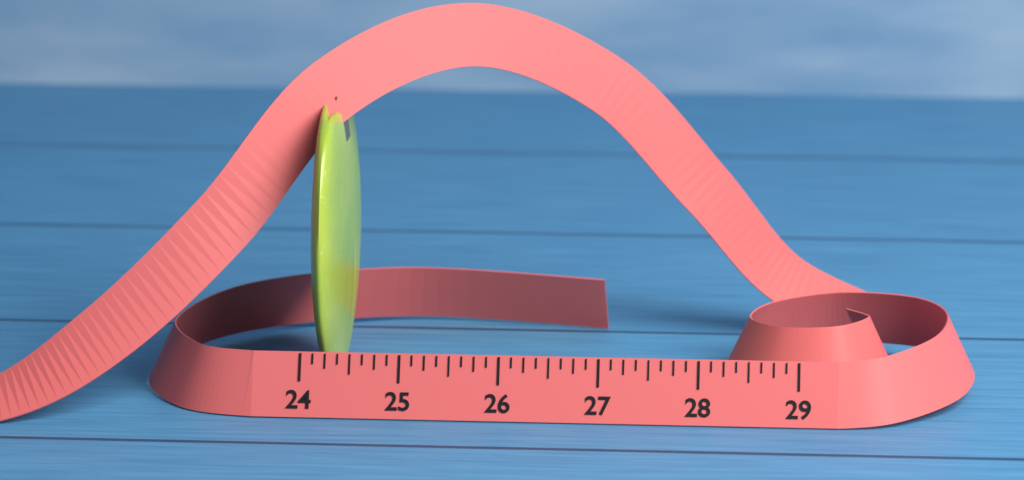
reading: 24.375 (no unit)
